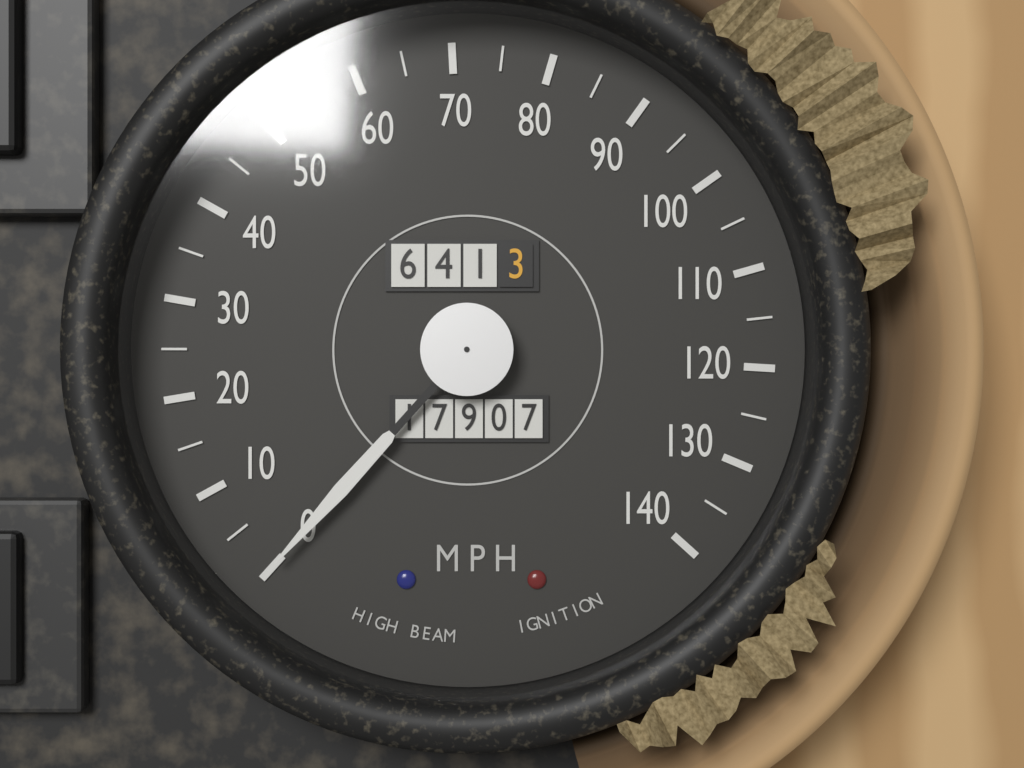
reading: 0 MPH
